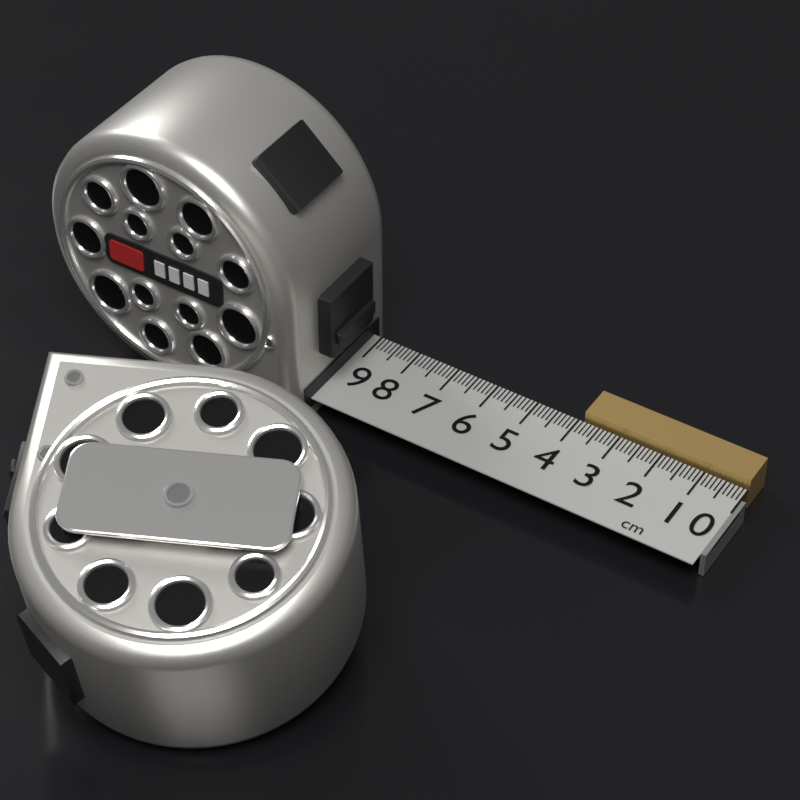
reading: 3.9 cm
